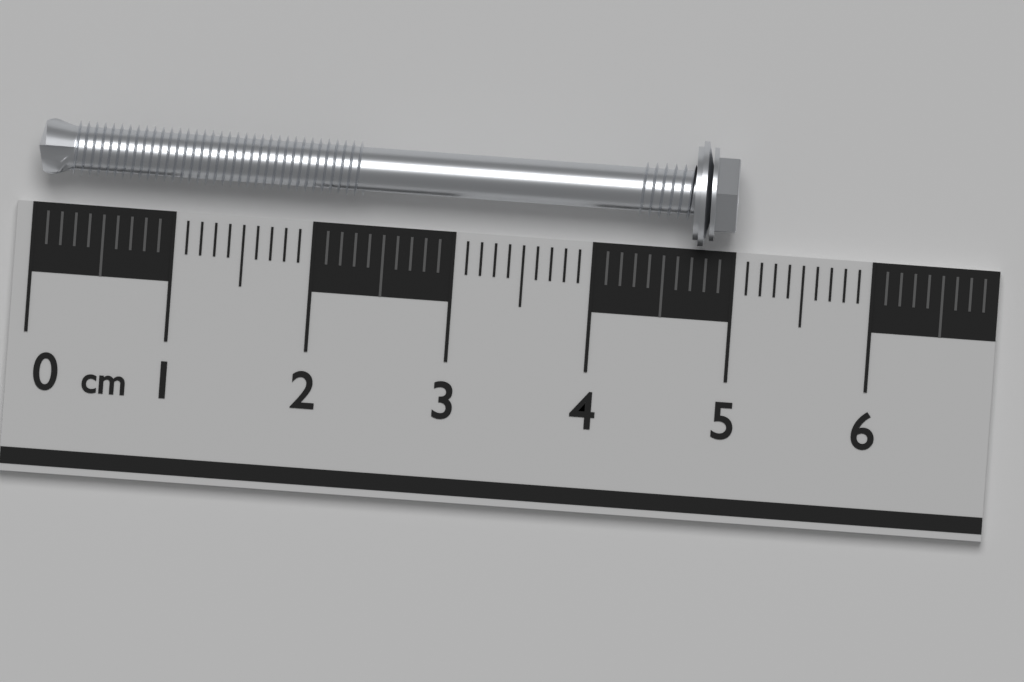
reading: 5.0 cm
